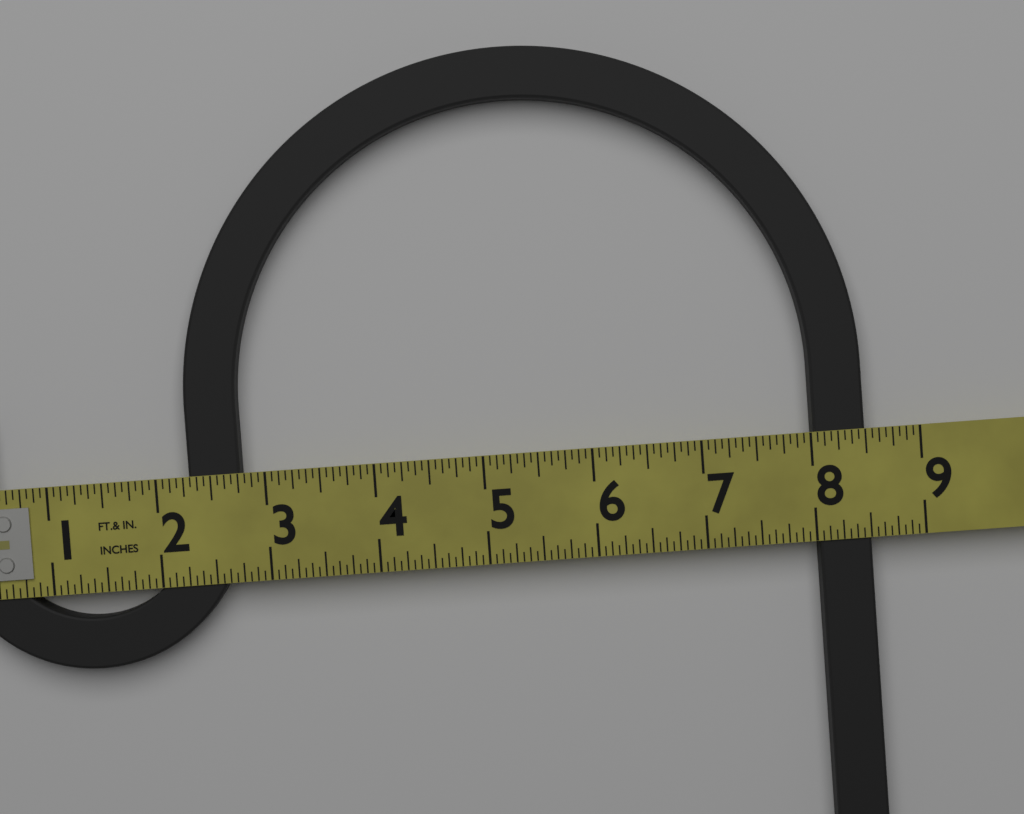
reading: 8.5000 in
